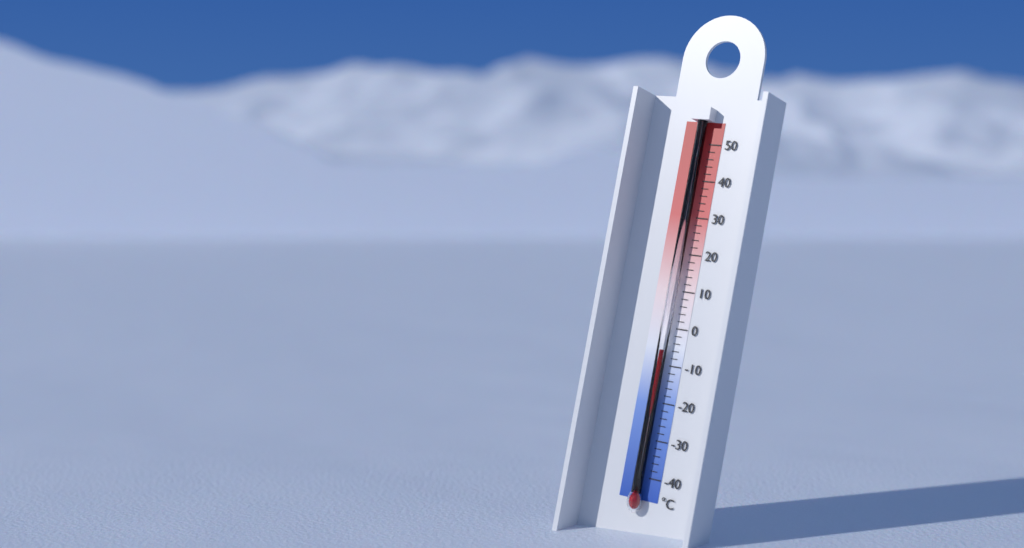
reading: -6 °C
